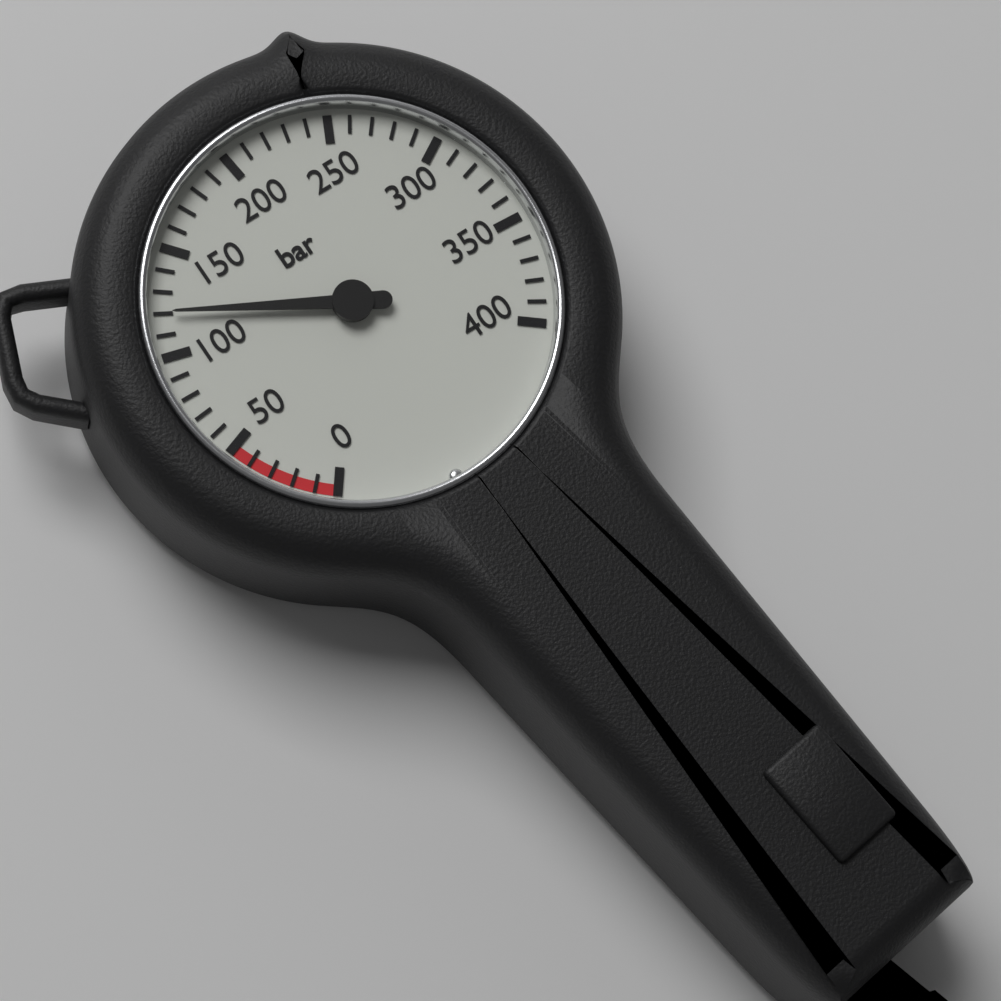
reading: 120 bar
